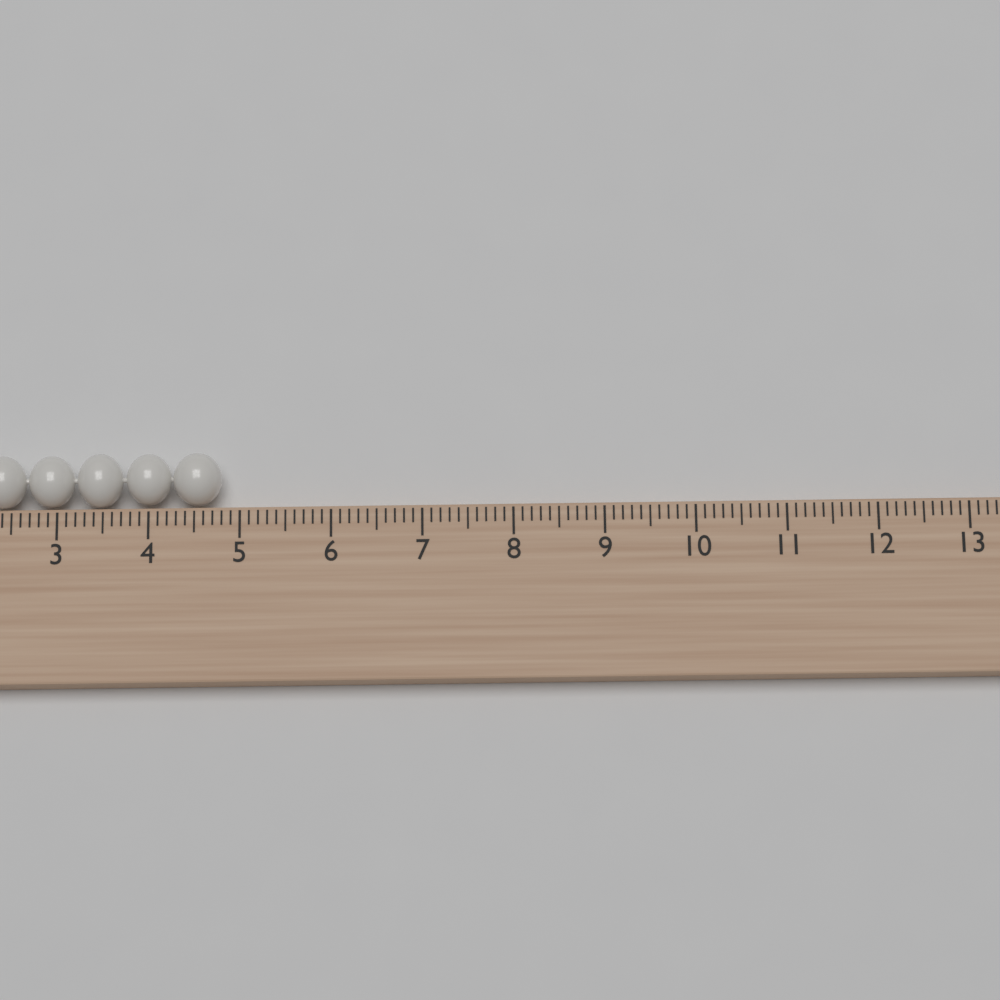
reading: 4.8 cm
